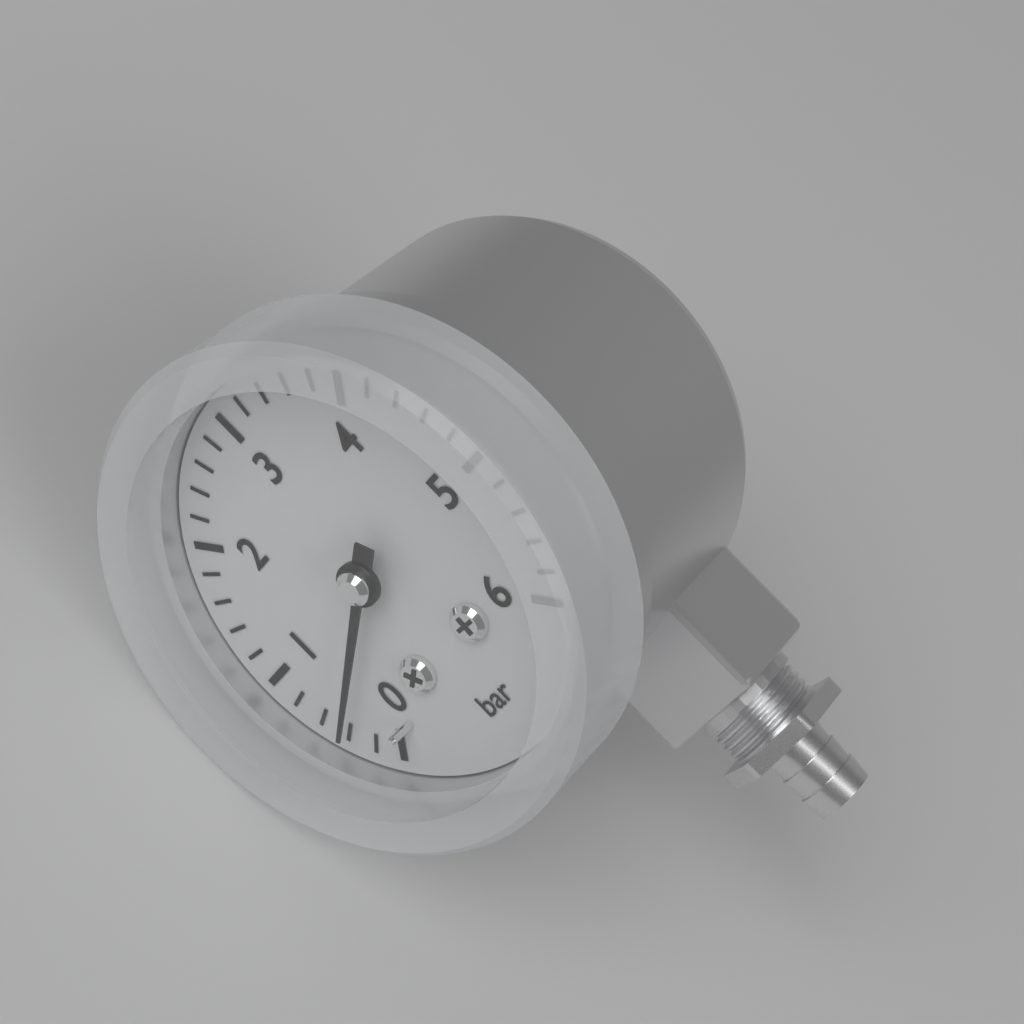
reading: 0.4 bar
